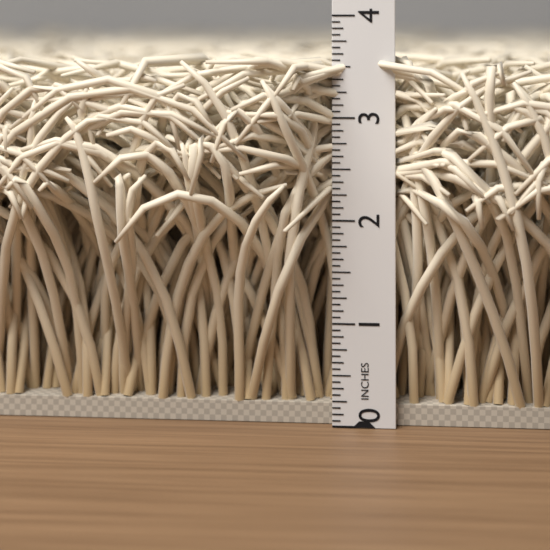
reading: 3.6250 in
